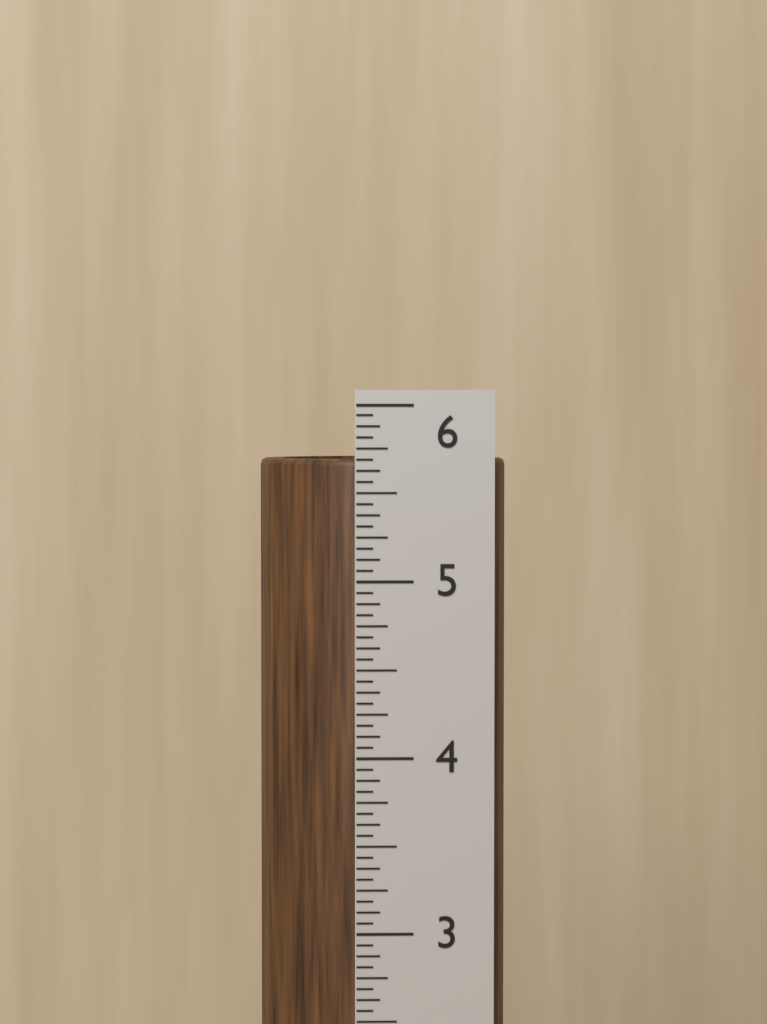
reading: 5.6875 in
